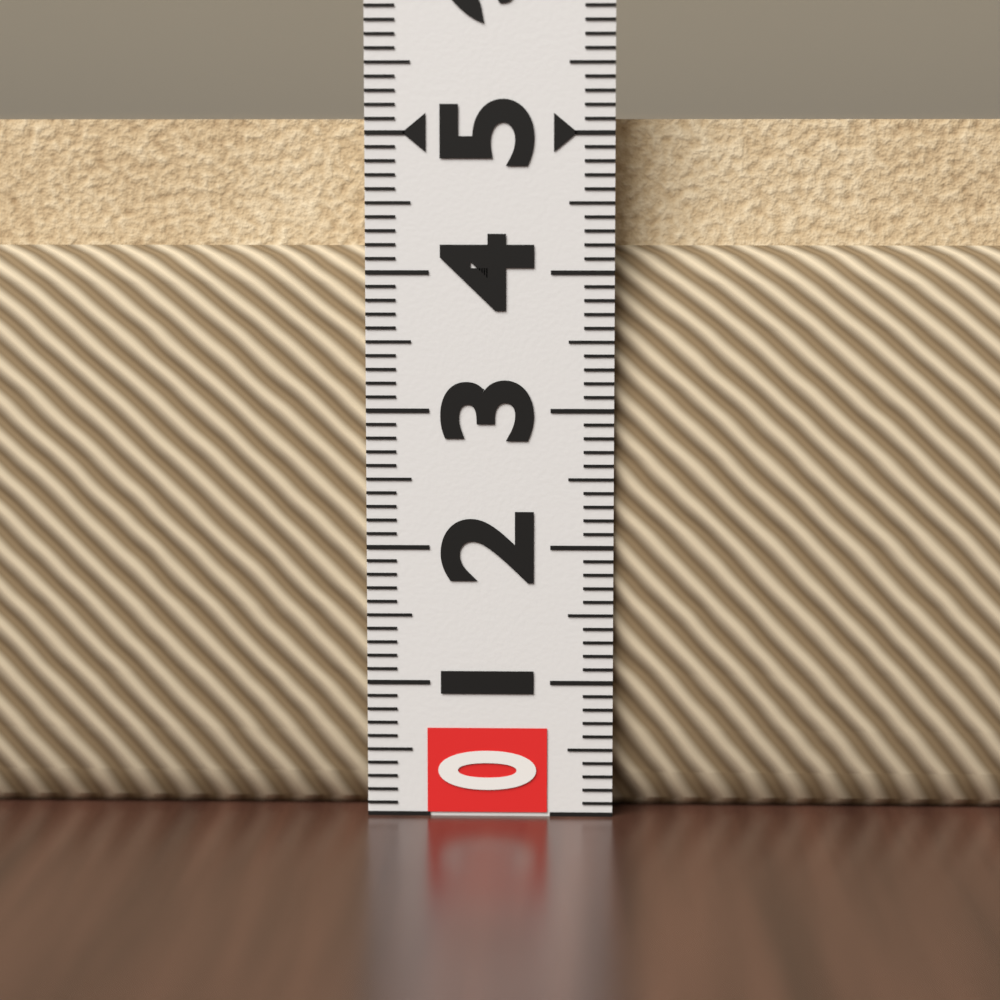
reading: 5.1 (no unit)
